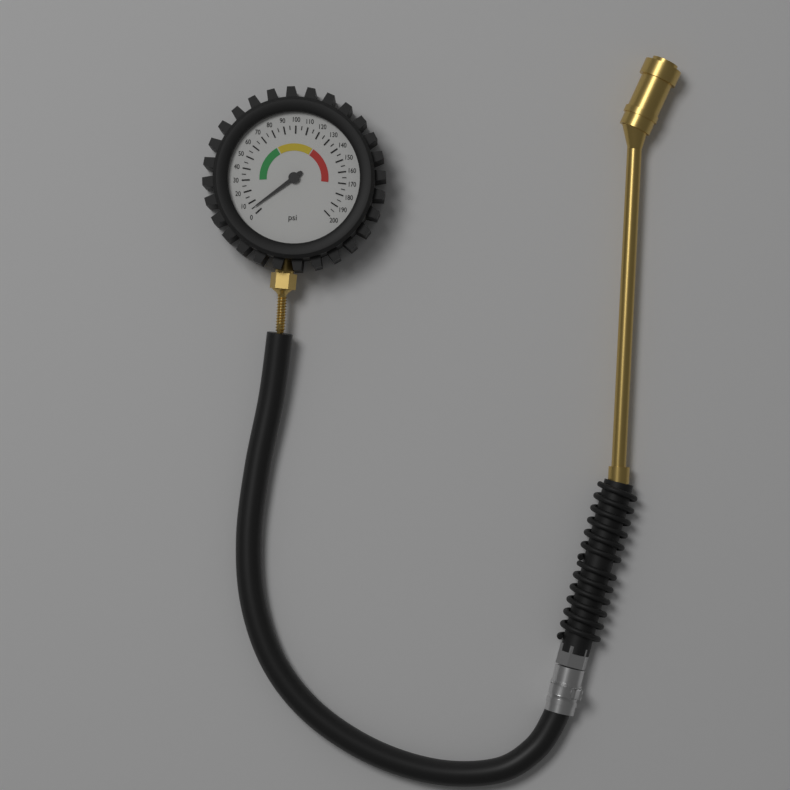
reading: 5 psi
